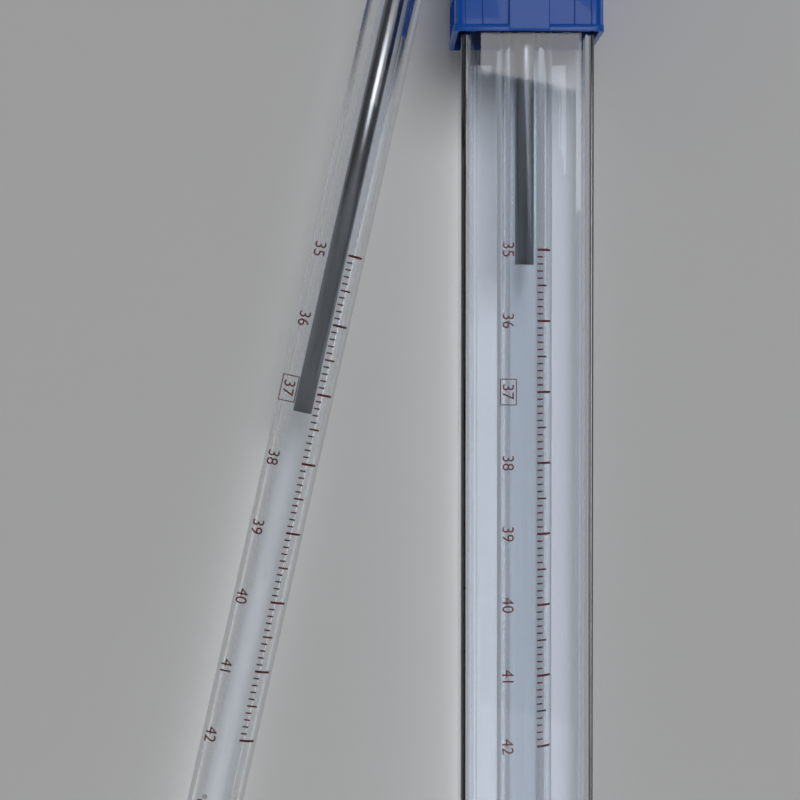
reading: 37.3 °C
